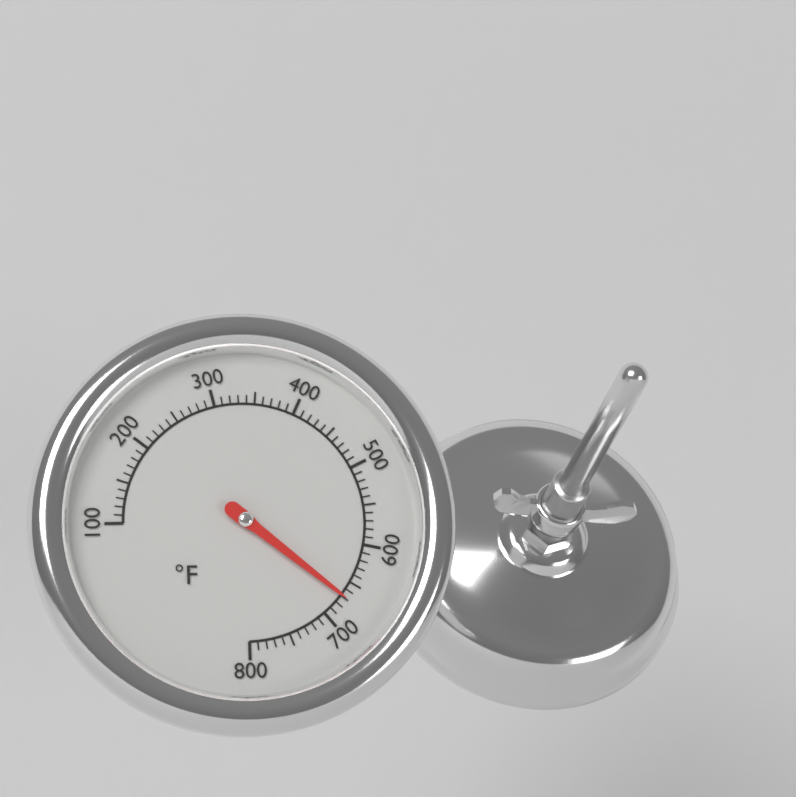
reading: 670 °F
